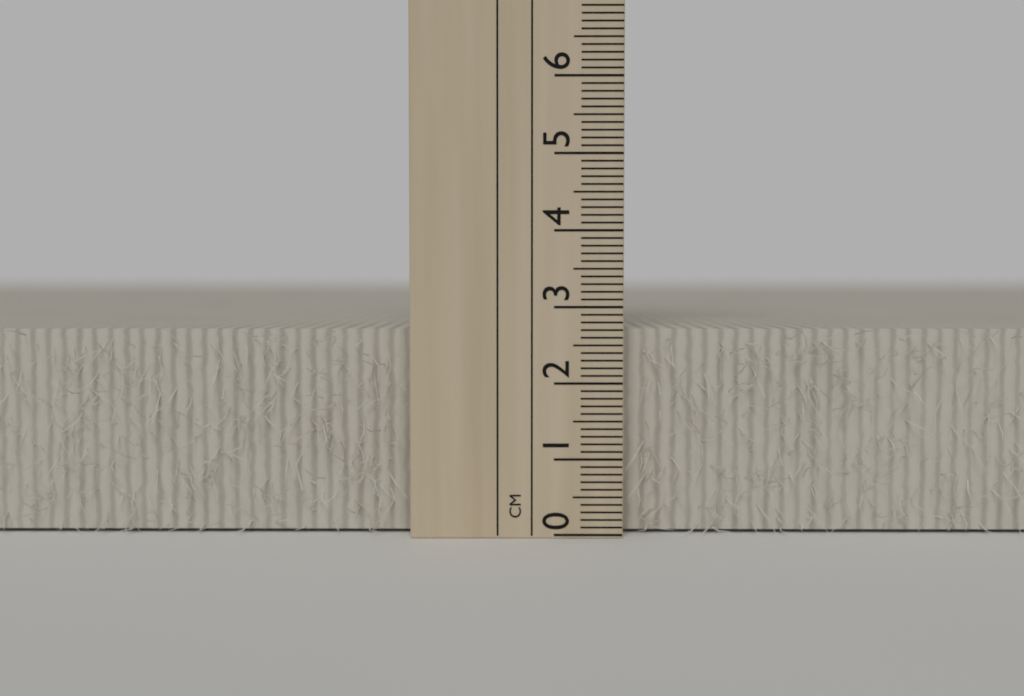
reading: 2.7 cm
